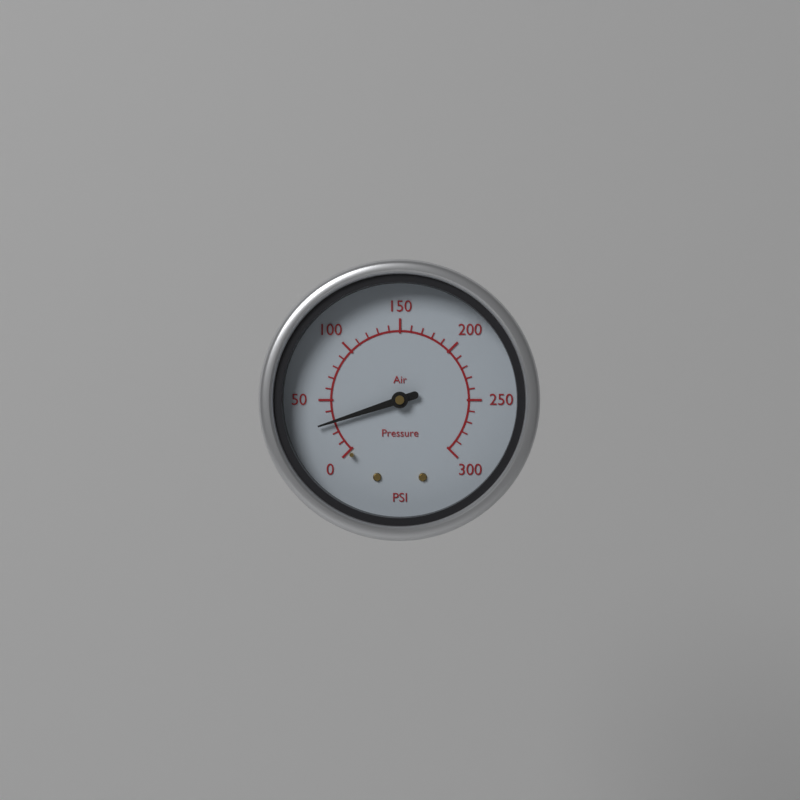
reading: 30 psi
